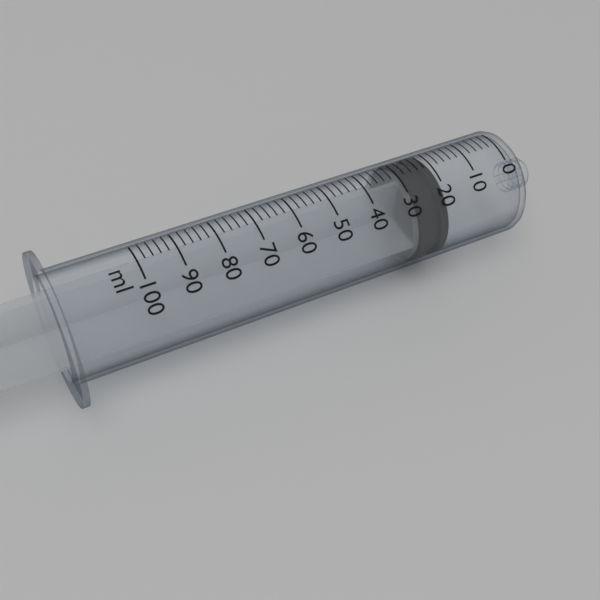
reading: 20 ml
